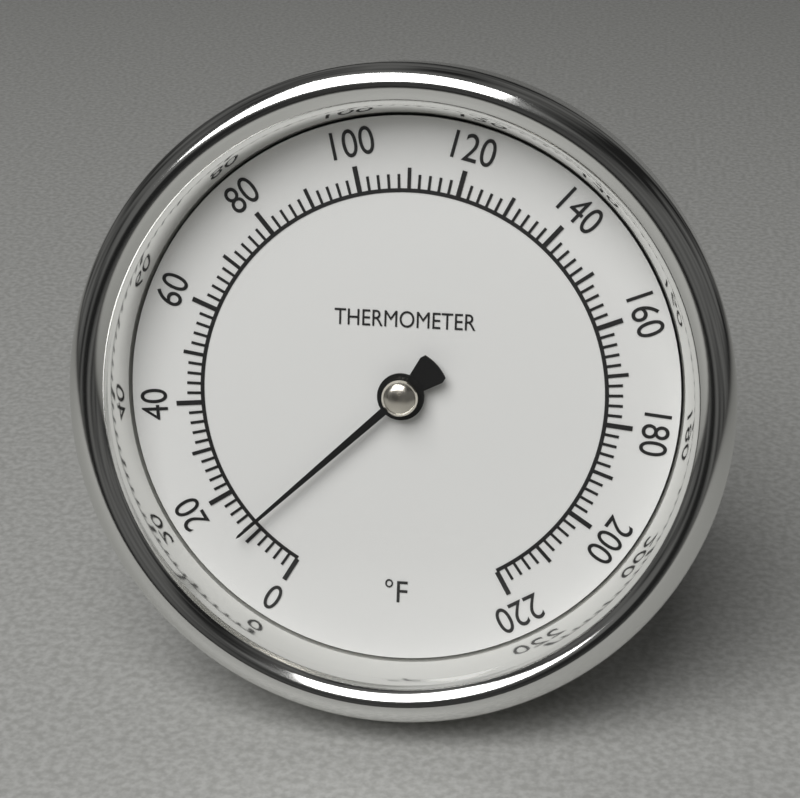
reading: 12 °F
